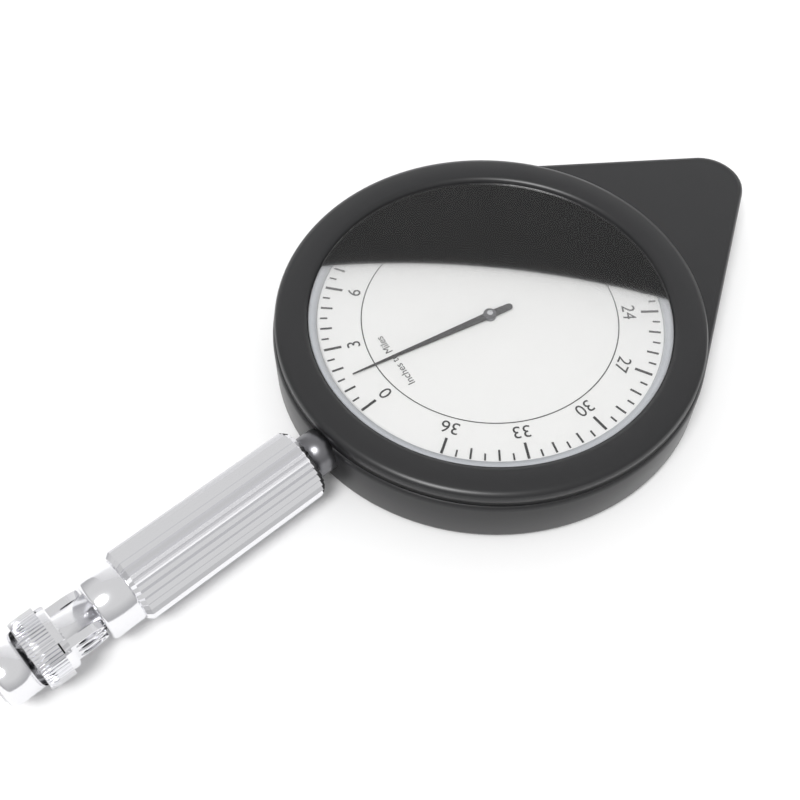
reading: 1.5 miles
